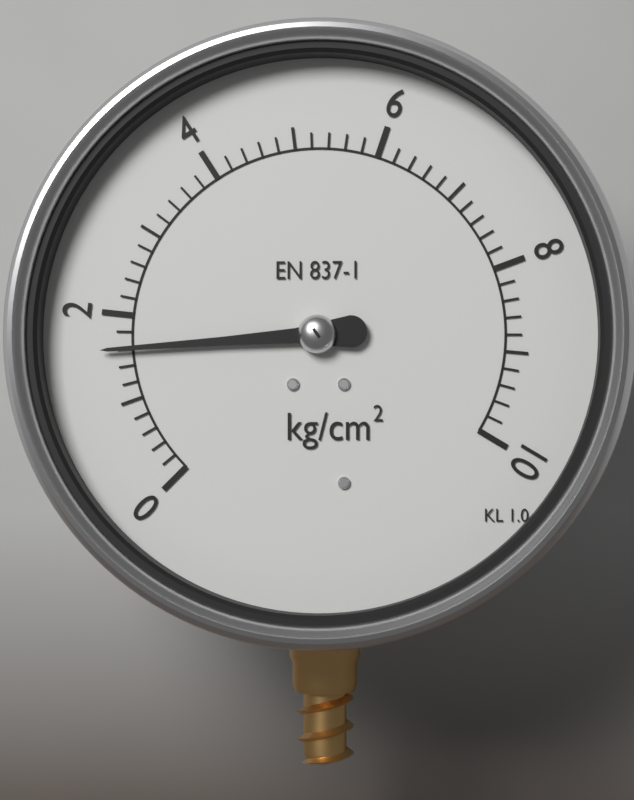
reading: 1.6 kg/cm²
